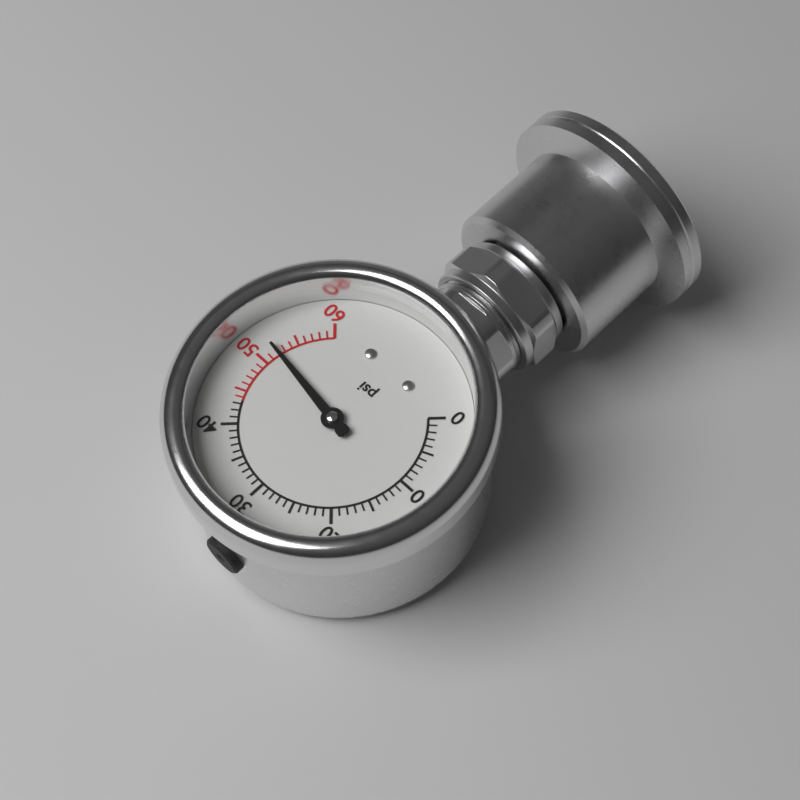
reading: 52 psi
